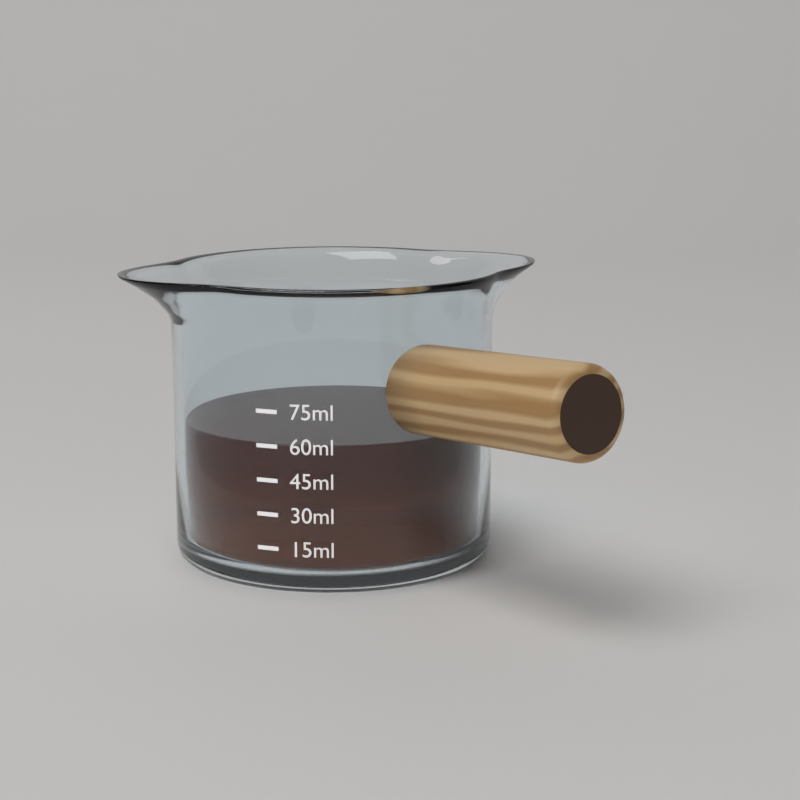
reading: 60 ml
